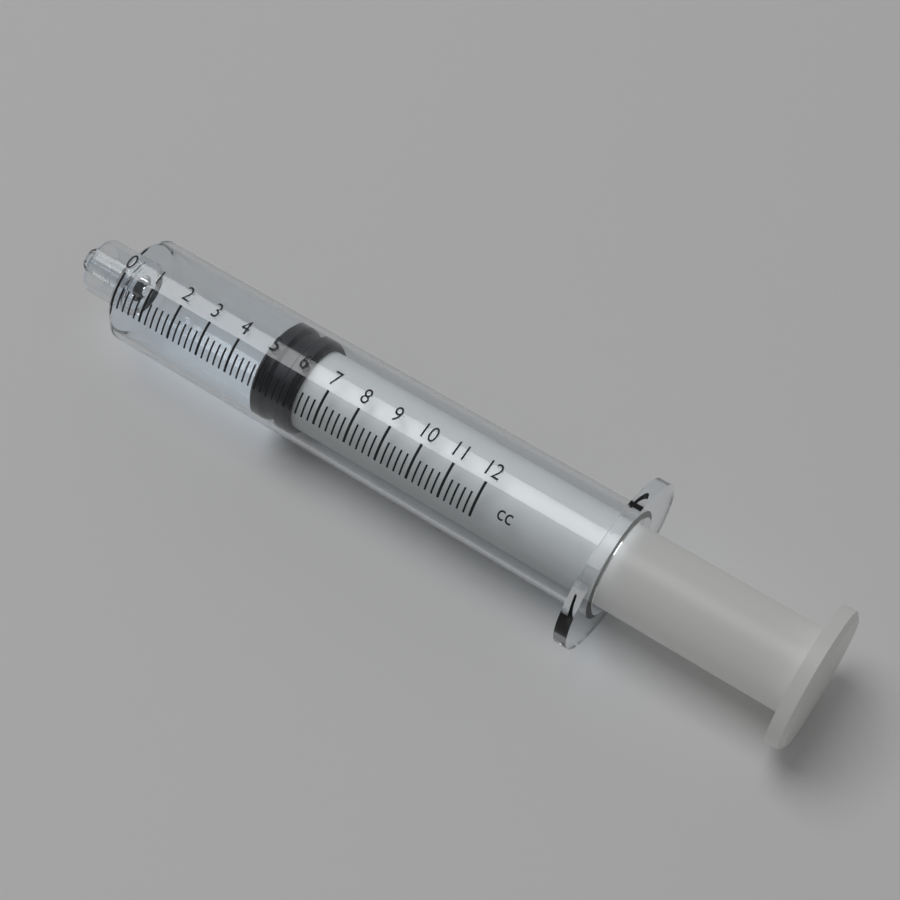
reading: 4.8 cc
